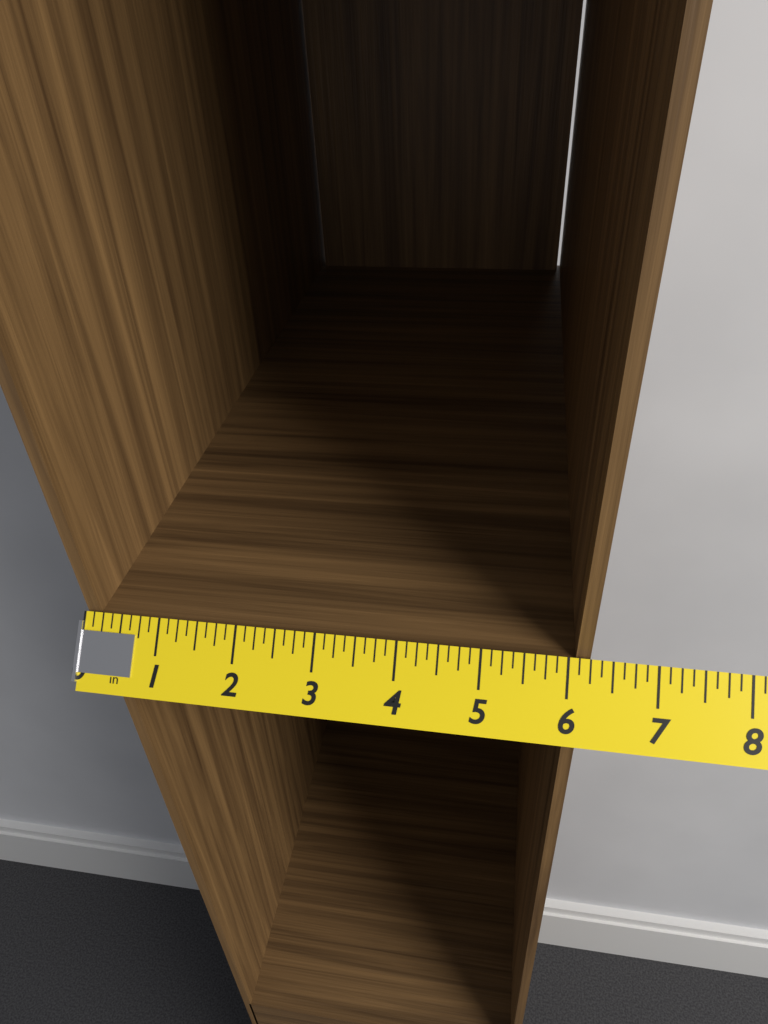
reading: 6.250 in
